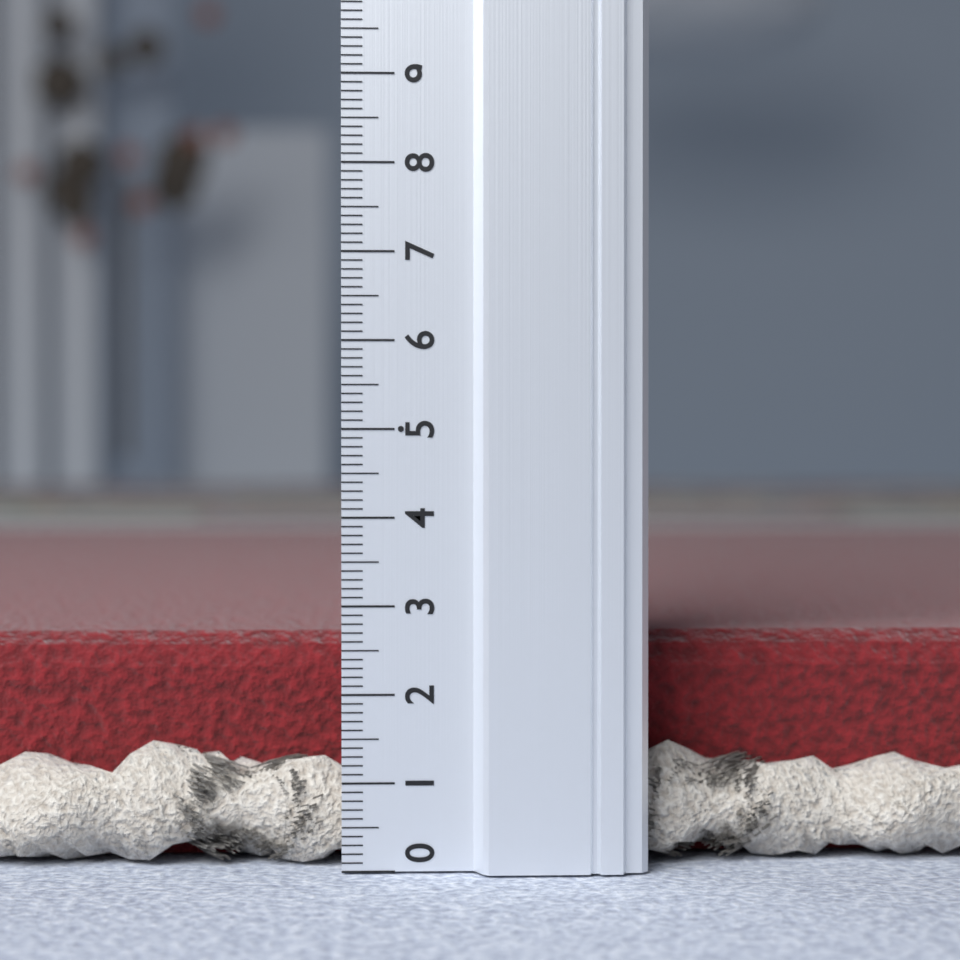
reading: 2.6 (no unit)
